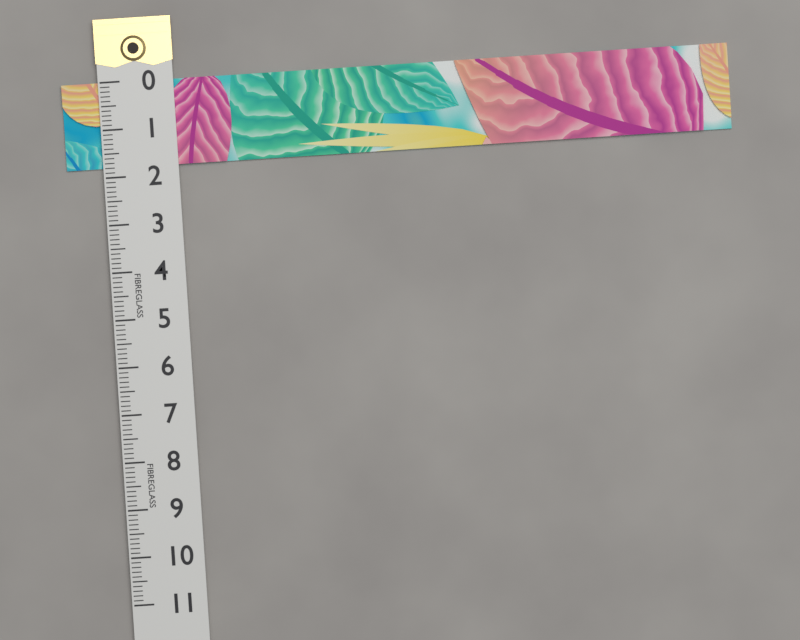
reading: 1.8 (no unit)
